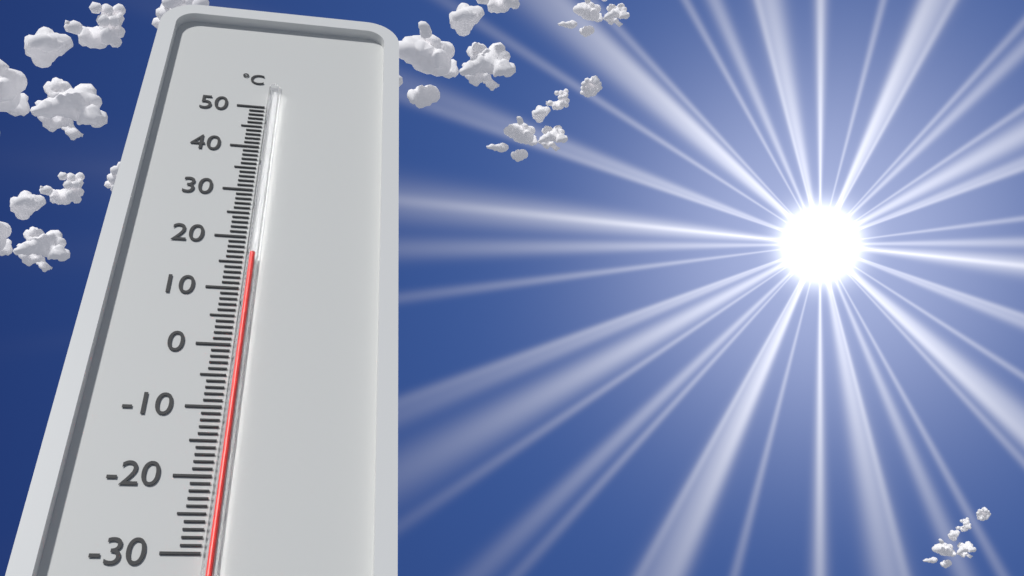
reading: 16 °C
